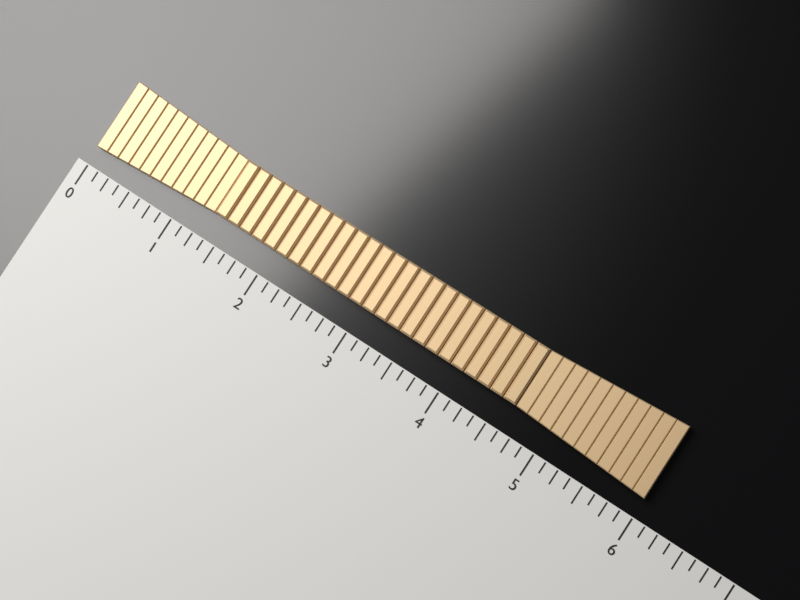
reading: 6.000 (no unit)
